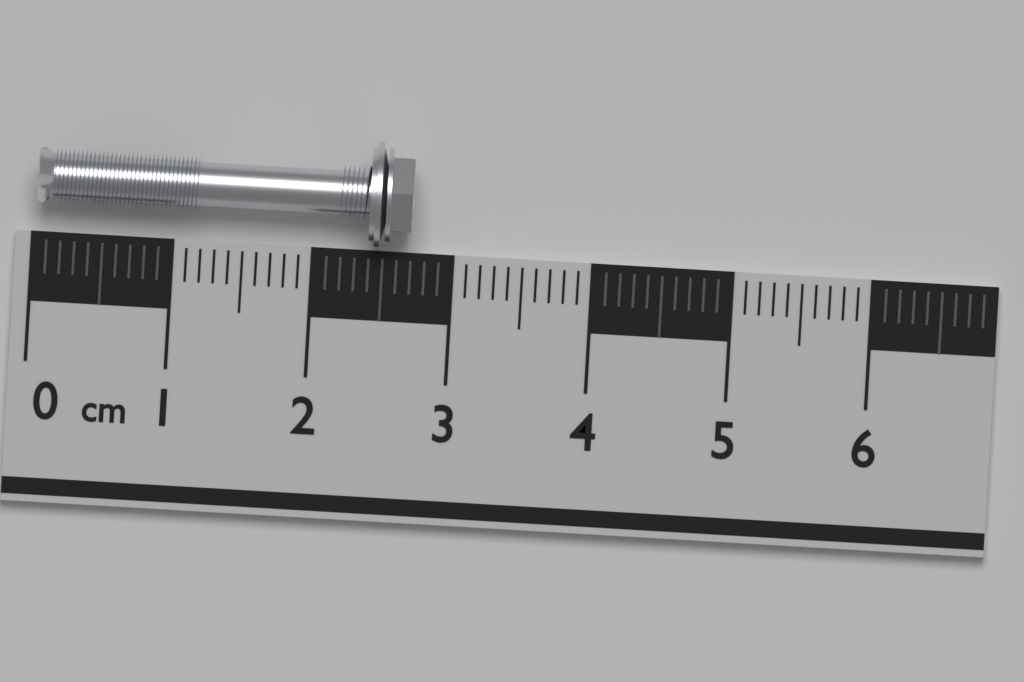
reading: 2.7 cm
